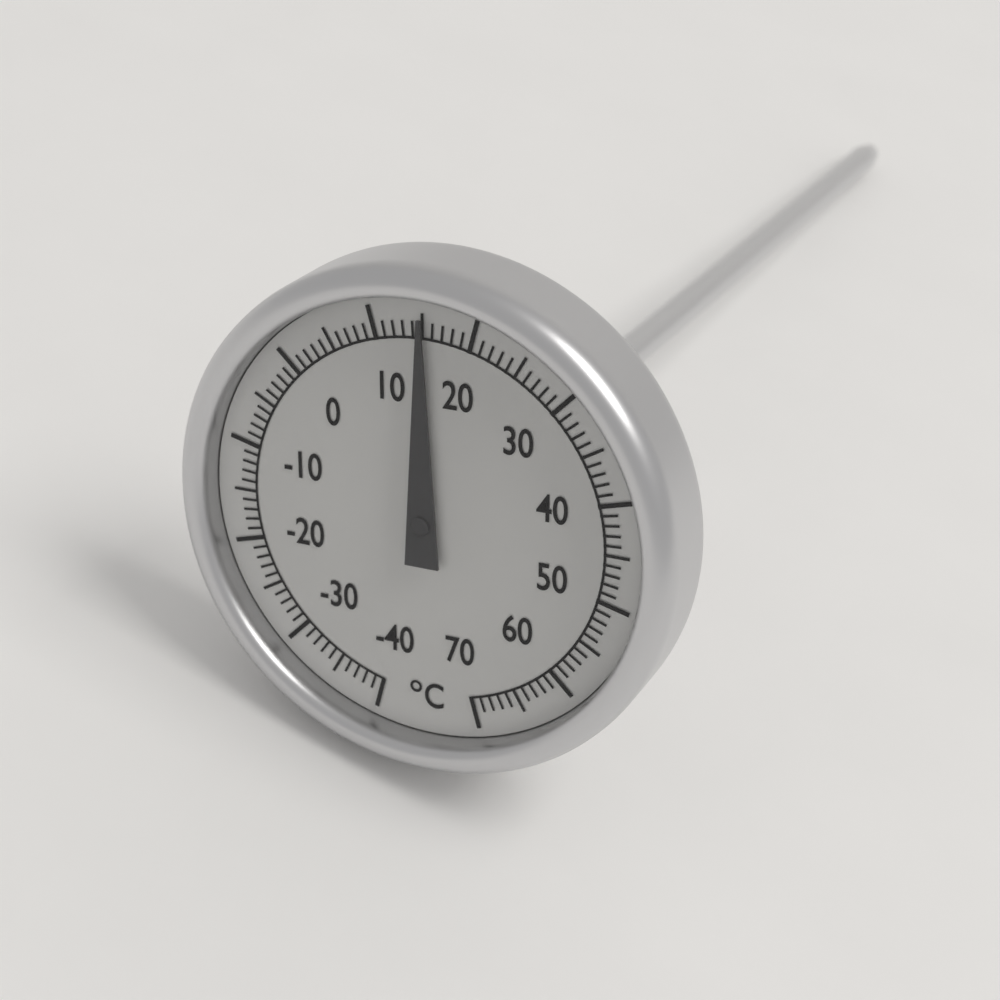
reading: 15 °C
